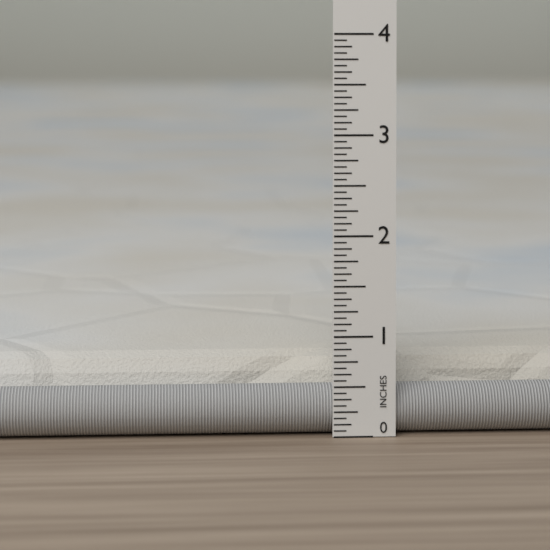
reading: 0.7500 in
